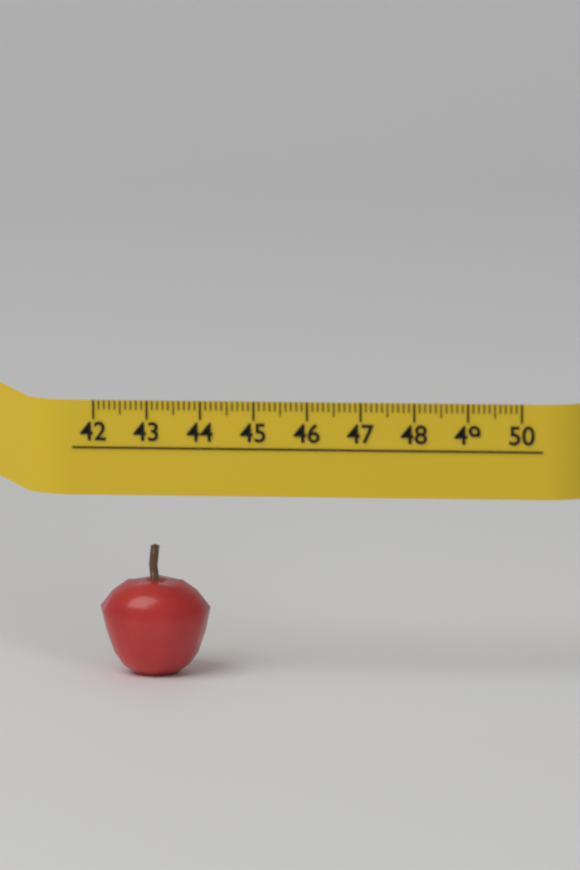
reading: 44.1 (no unit)
